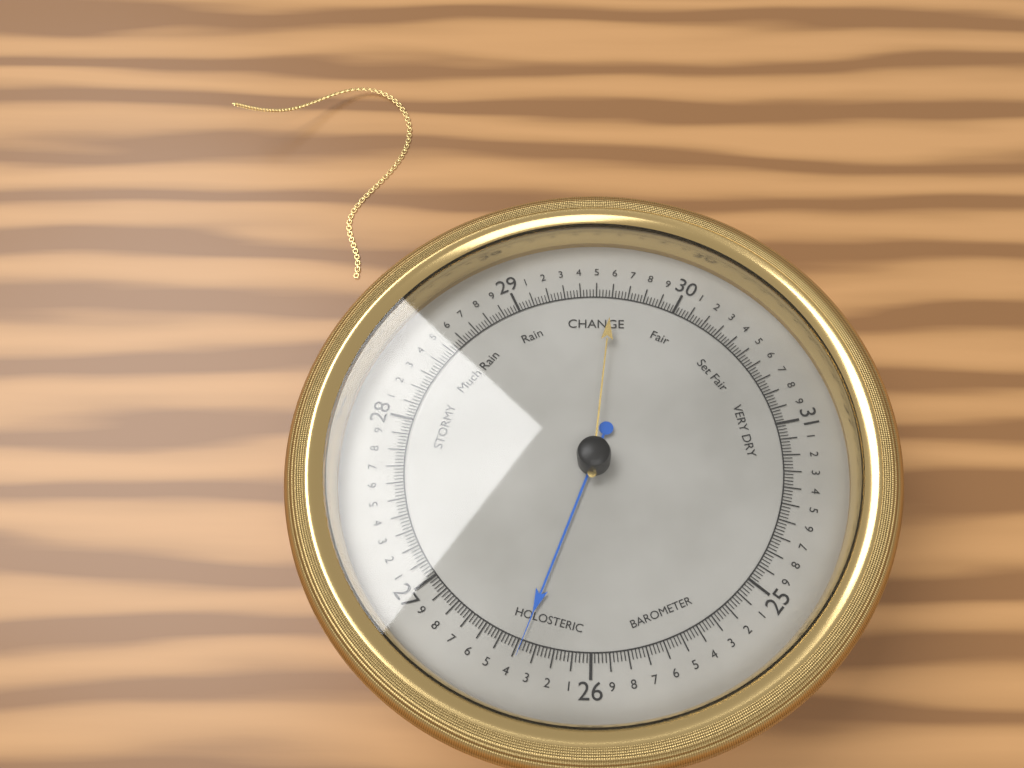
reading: 26.38 (no unit)
